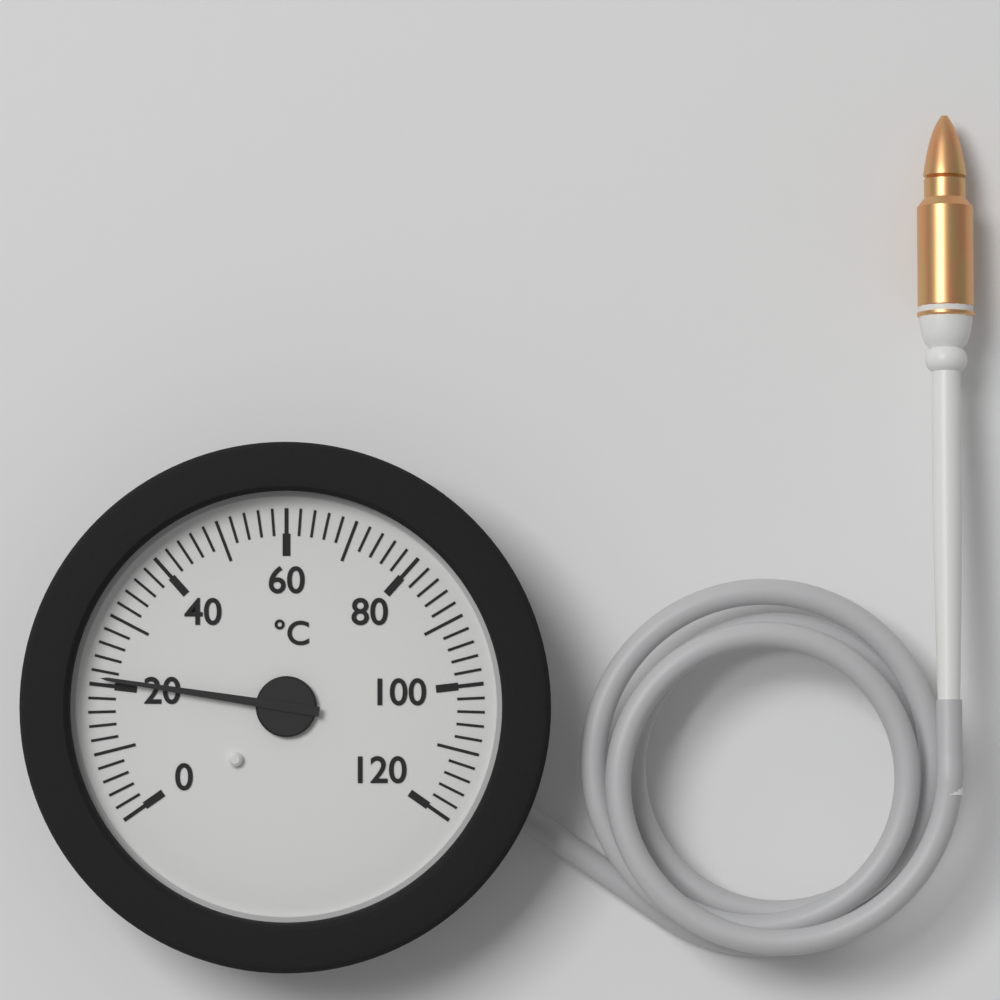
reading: 21 °C
